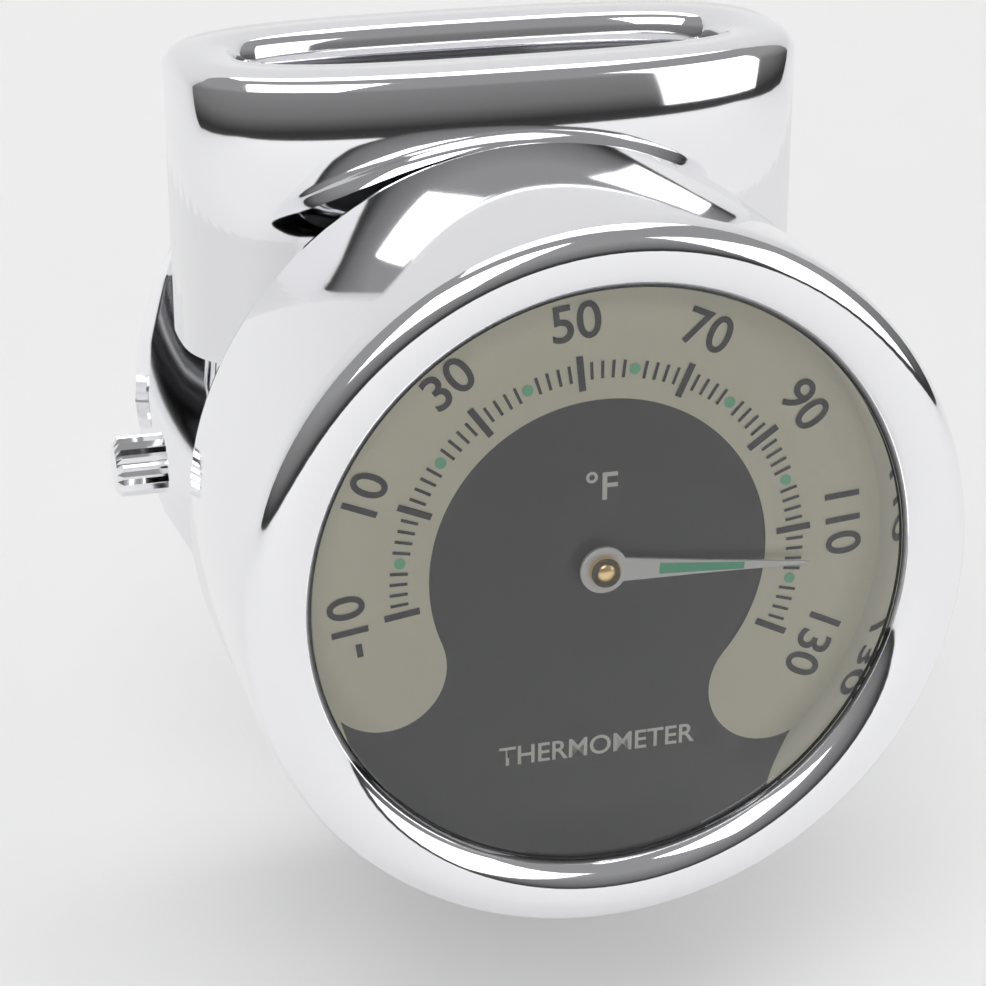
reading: 116 °F
